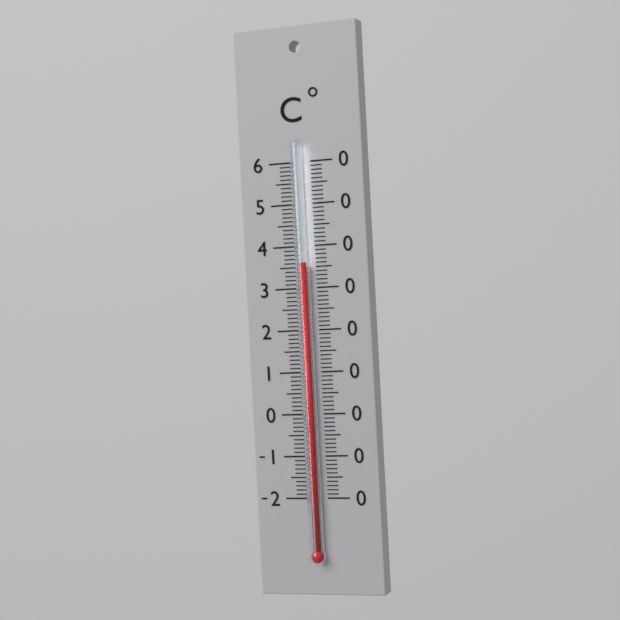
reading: 36 °C
